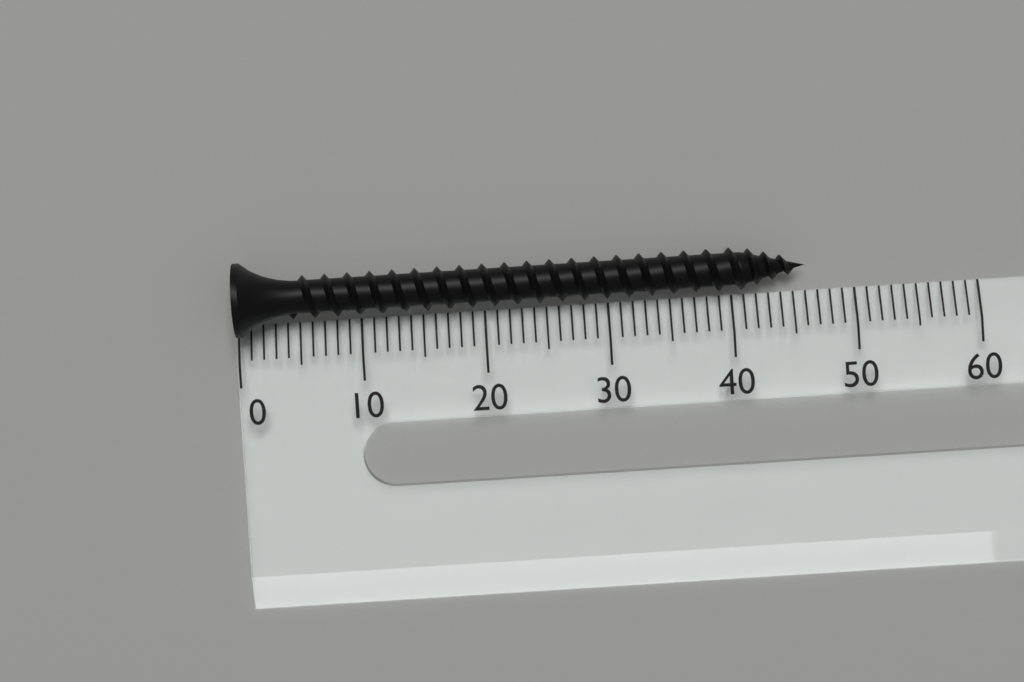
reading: 46 (no unit)
